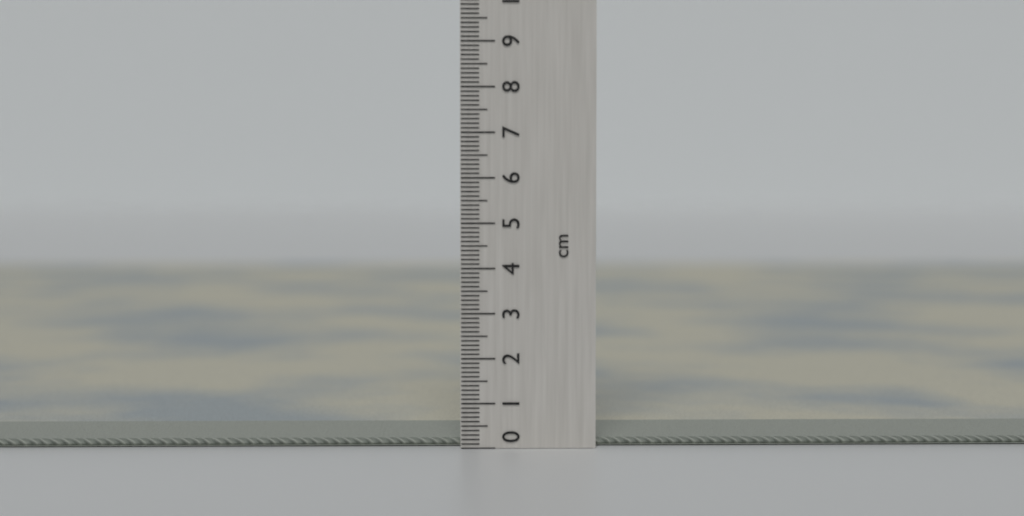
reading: 0.1 cm
